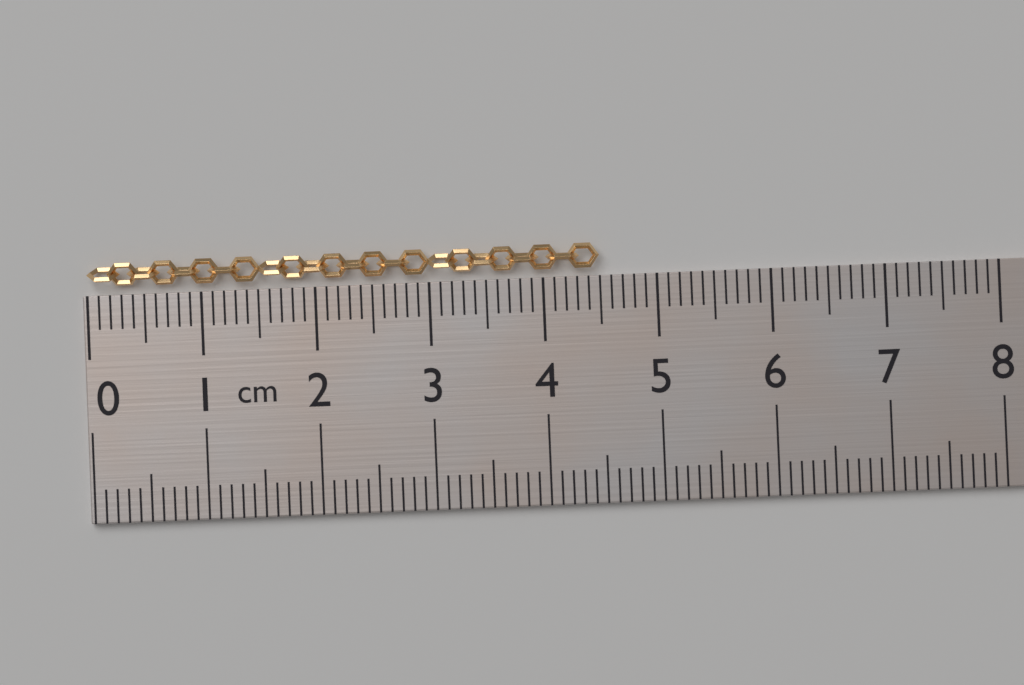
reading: 4.5 cm
